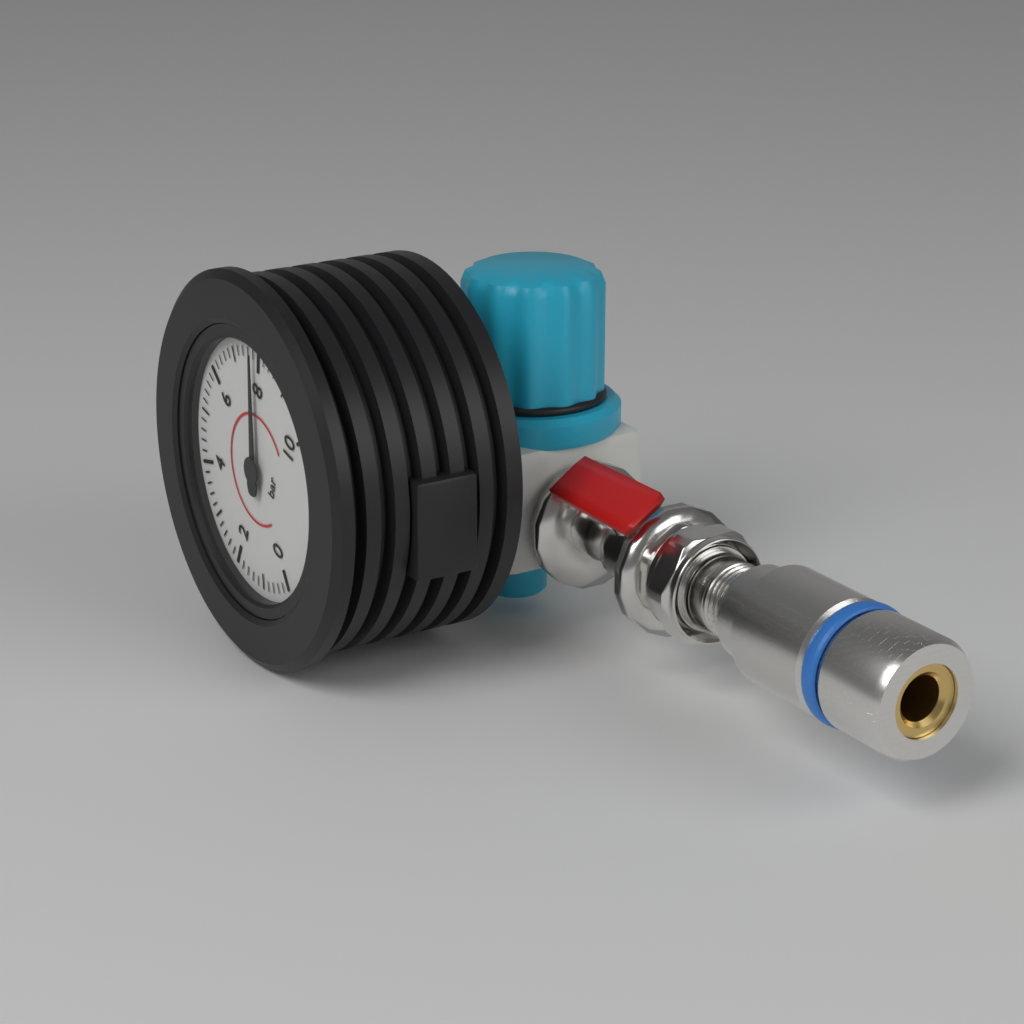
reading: 7.8 bar
